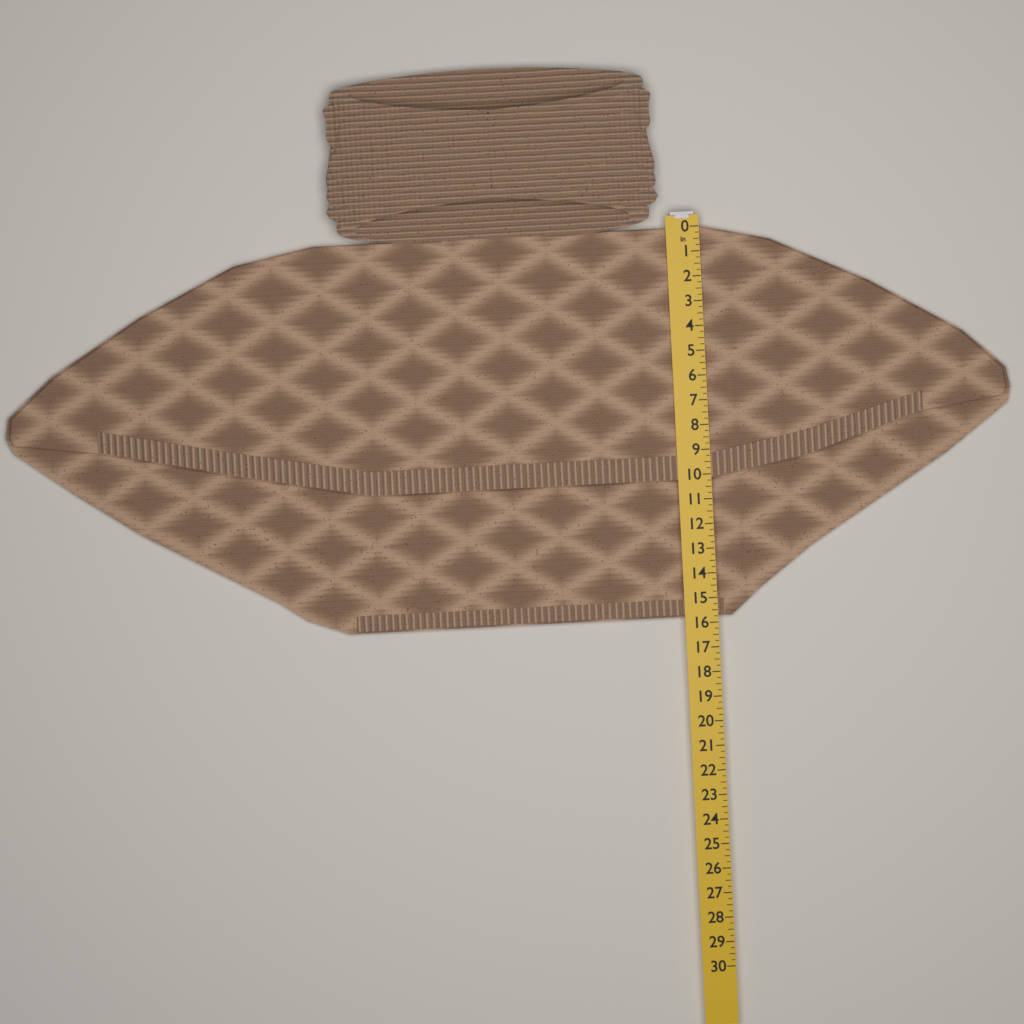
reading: 15.75 in
